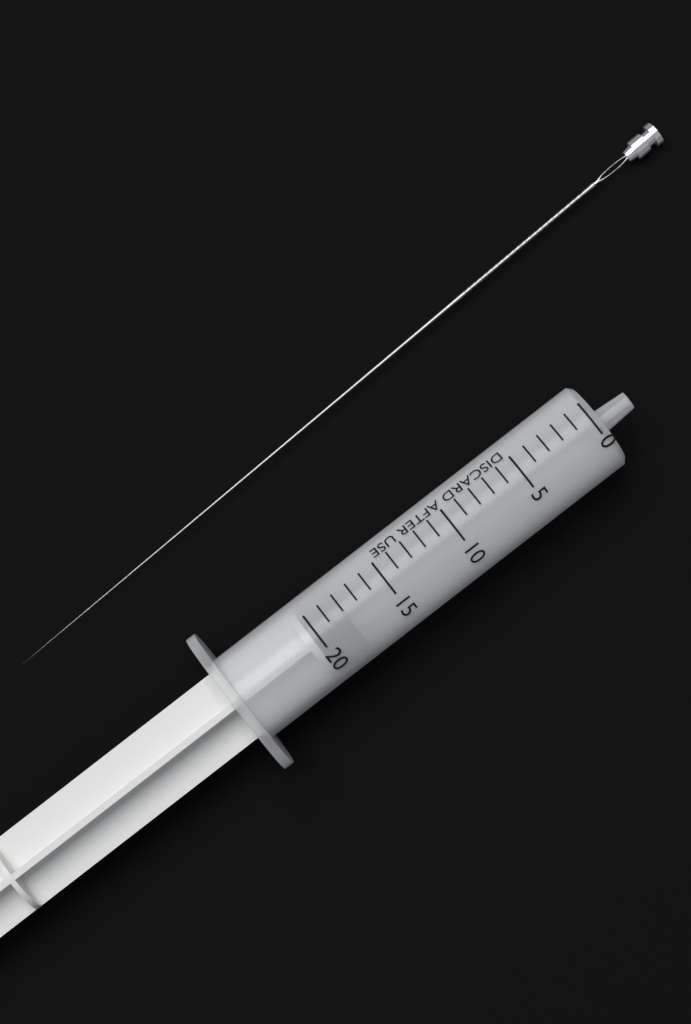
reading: 18 (no unit)
